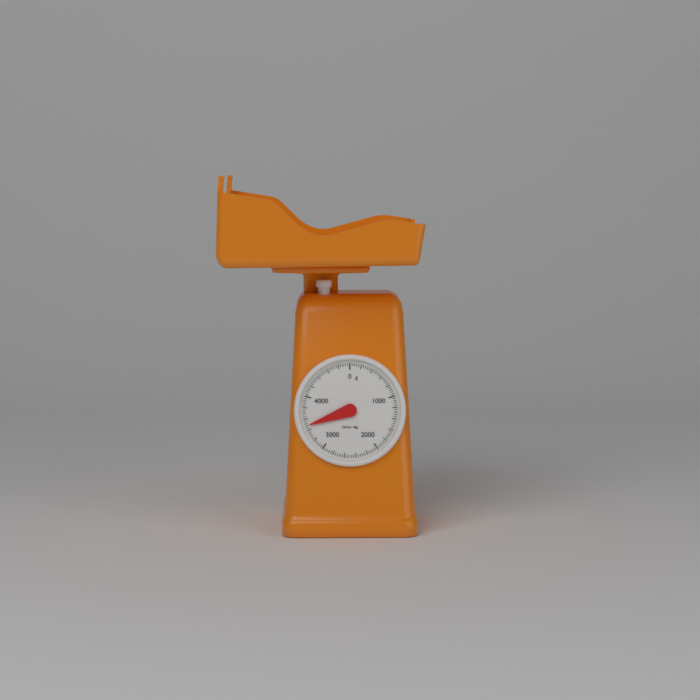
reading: 3480 g
